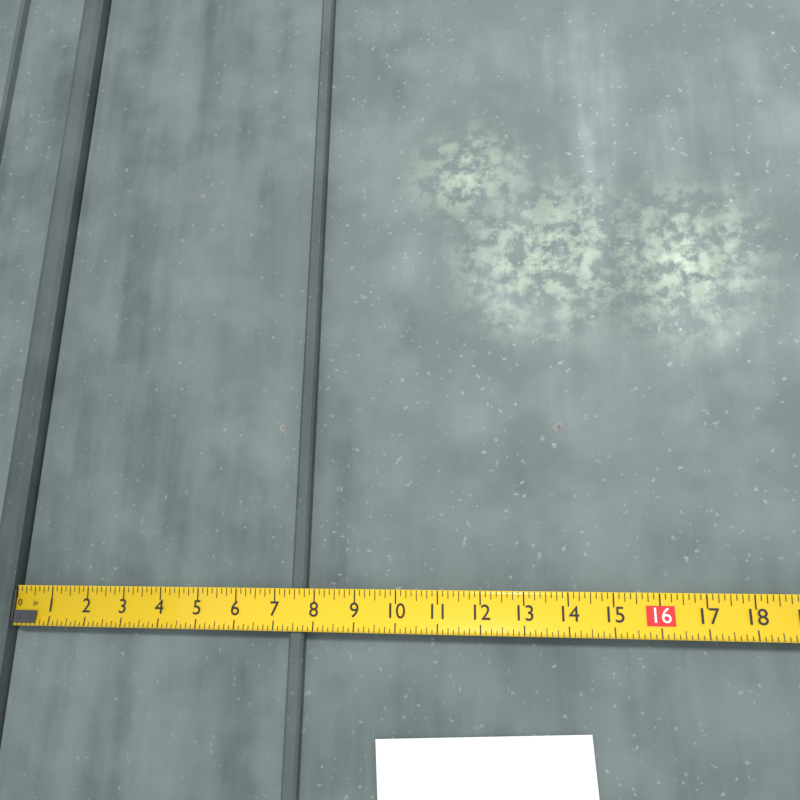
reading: 7.750 in
